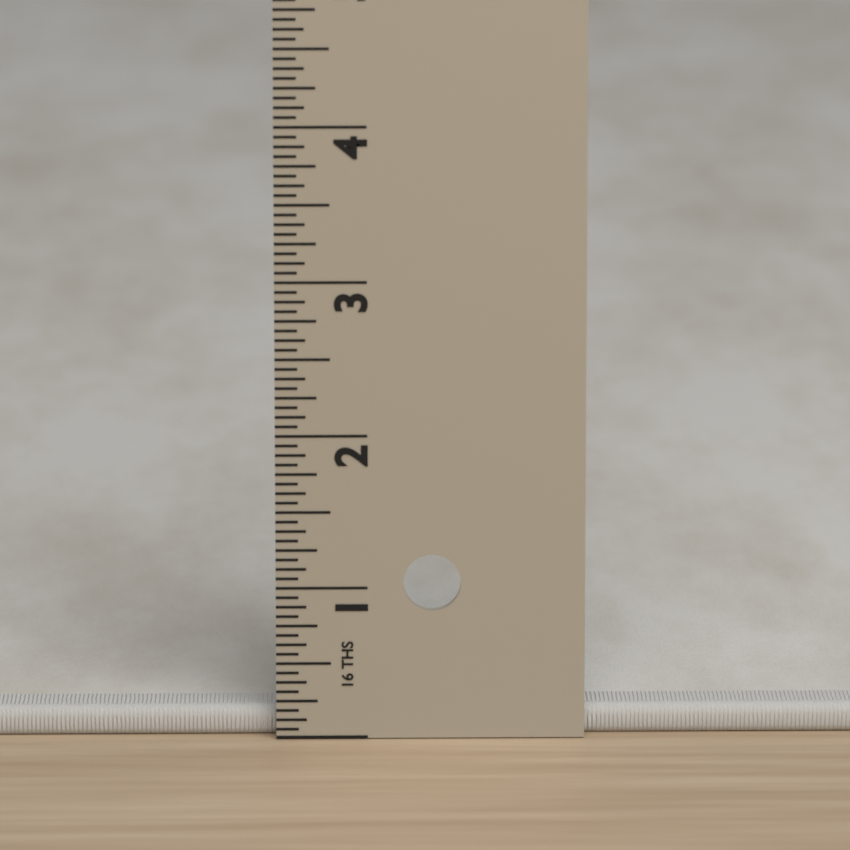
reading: 0.1875 in
